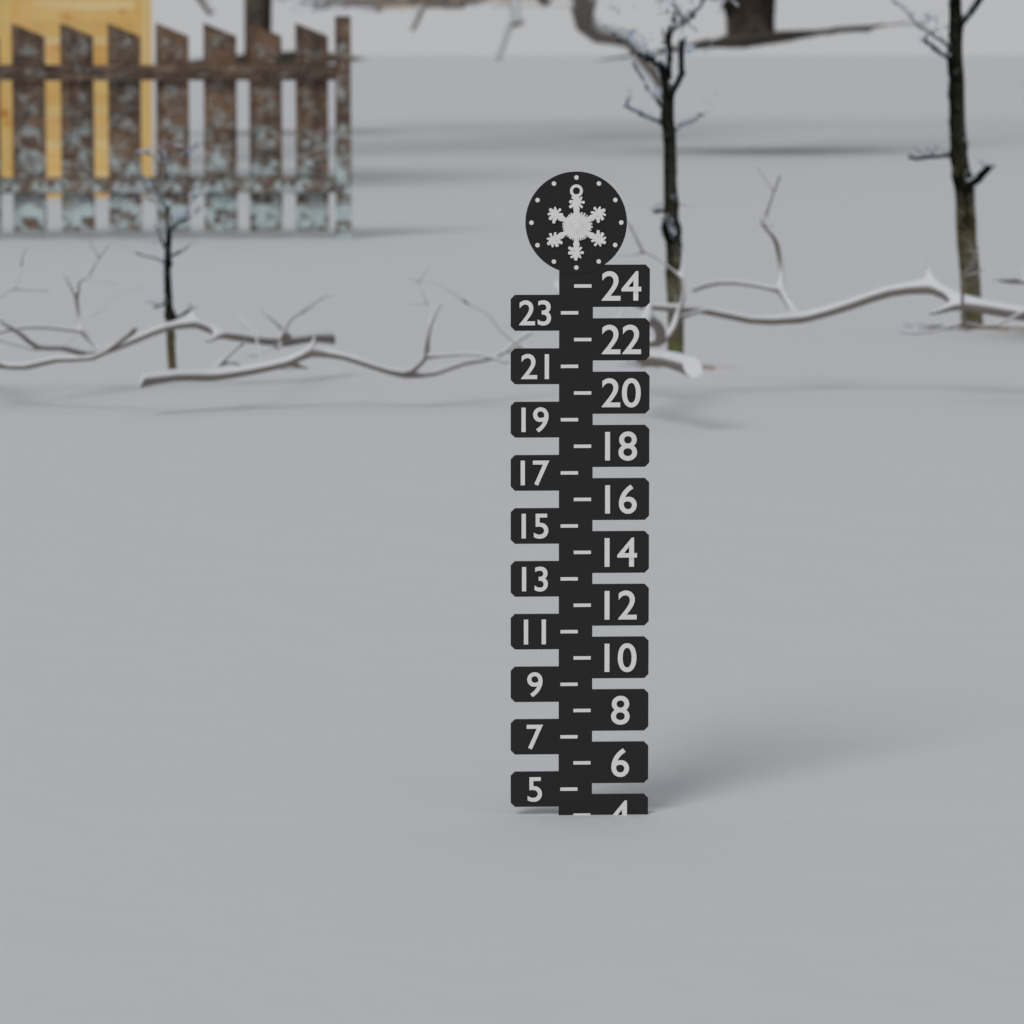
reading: 4 (no unit)
